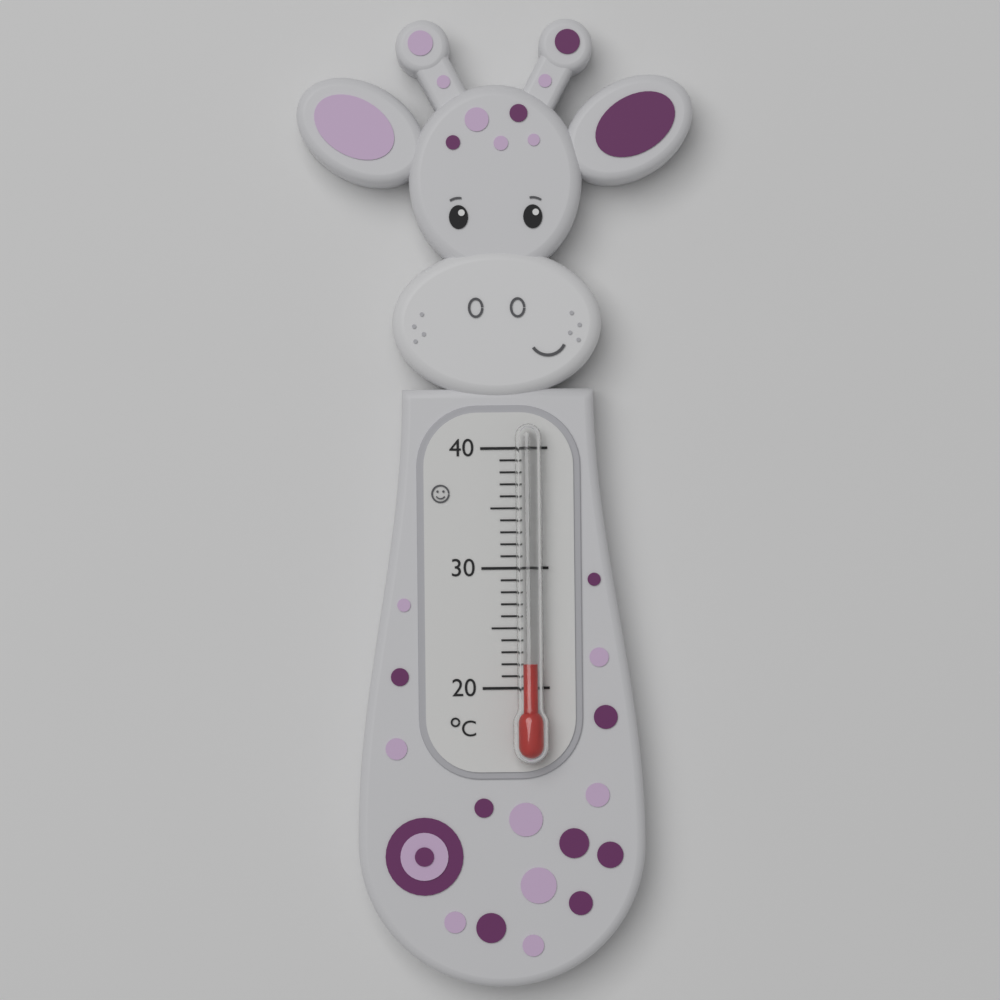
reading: 22 °C
